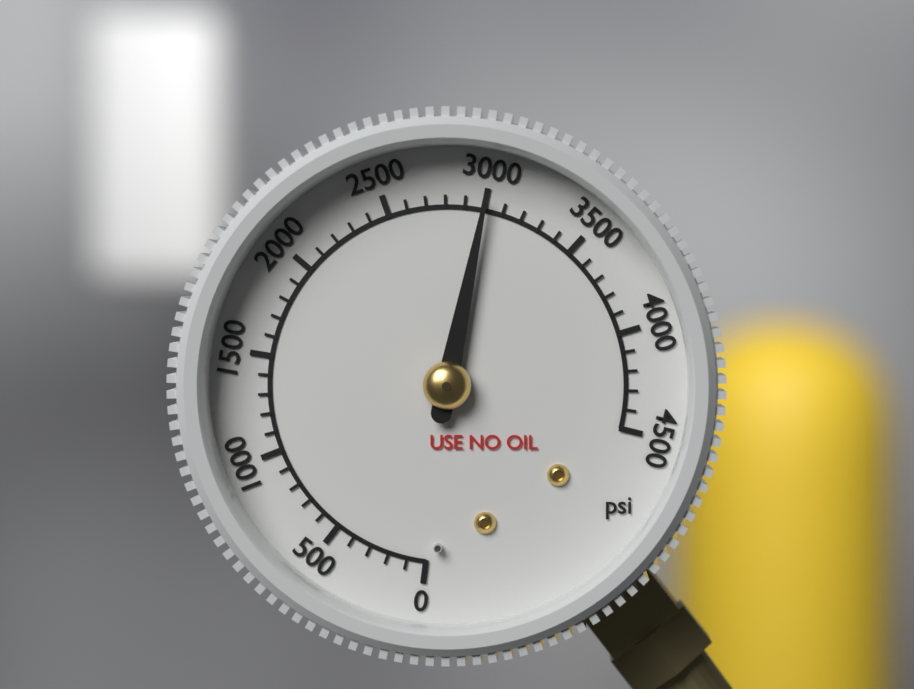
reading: 3000 psi
